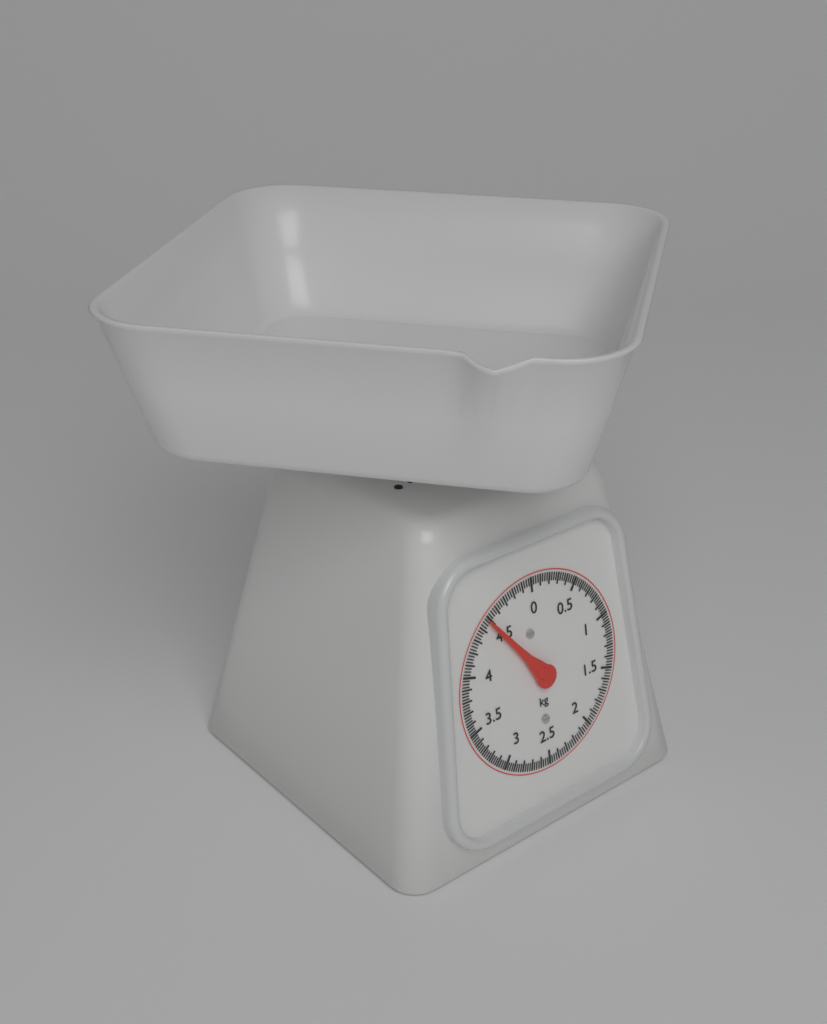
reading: 4.475 kg
